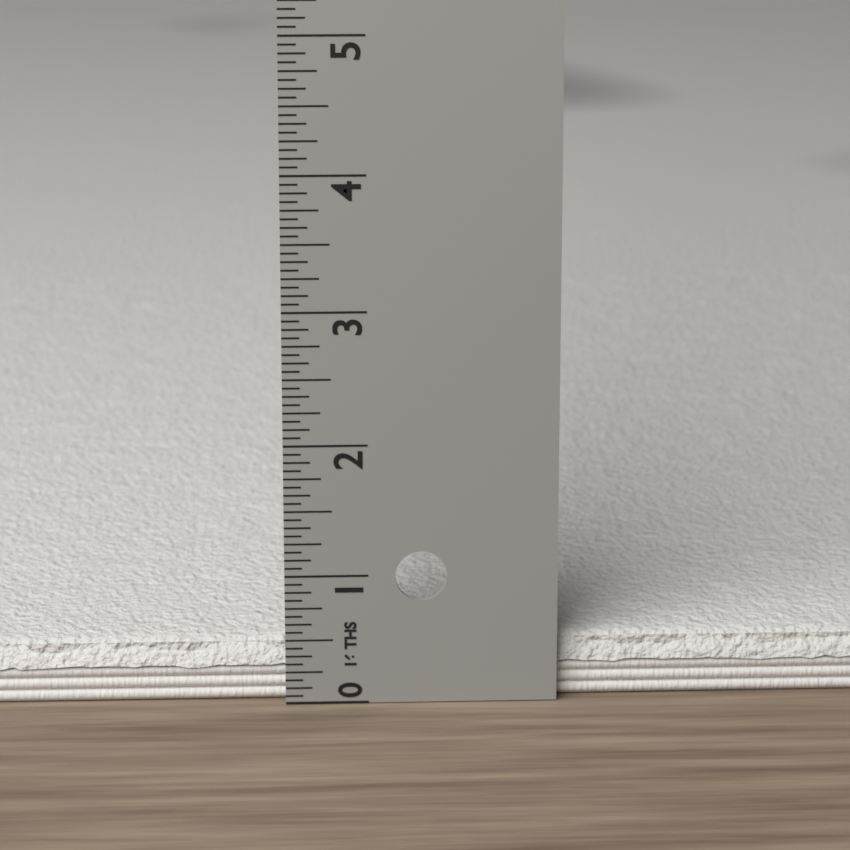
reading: 0.5000 in
